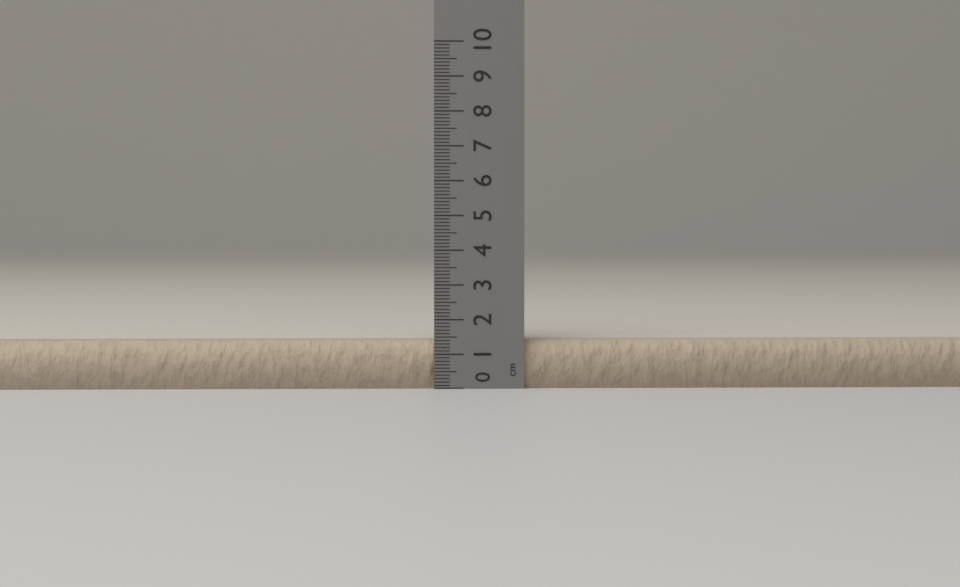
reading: 1.4 cm
